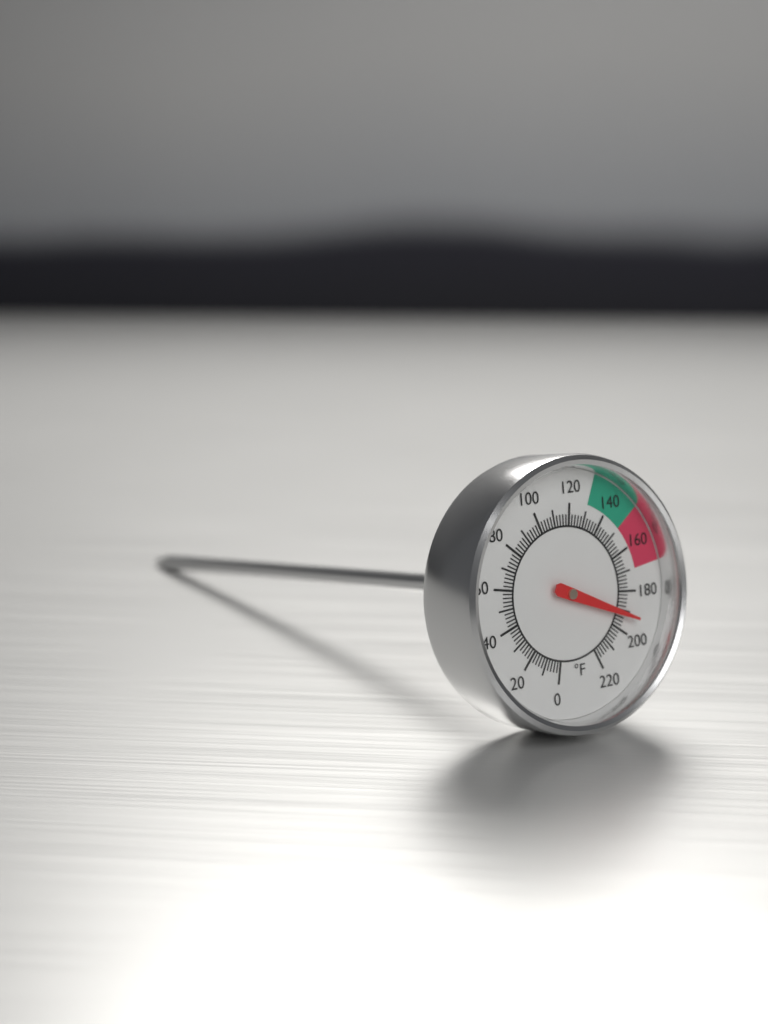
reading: 192 °F
